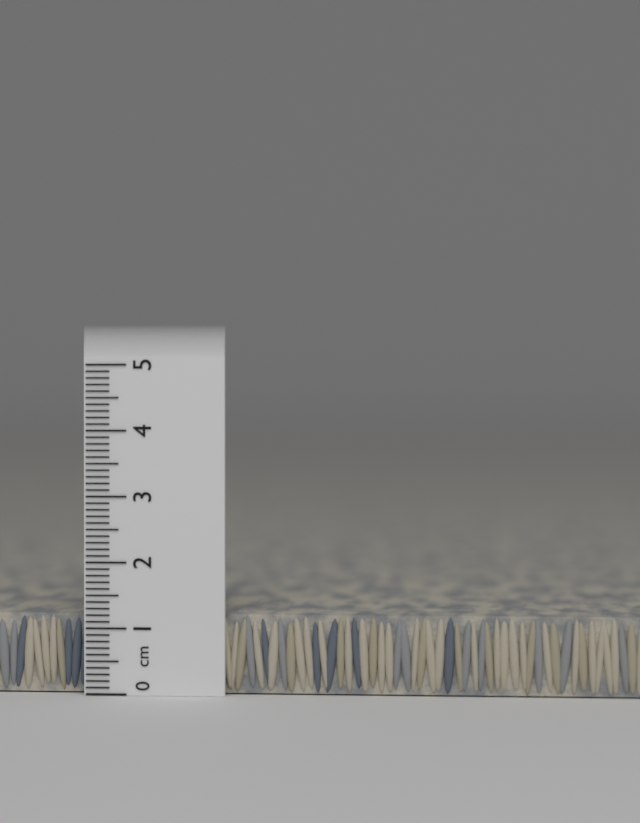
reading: 1.2 cm
